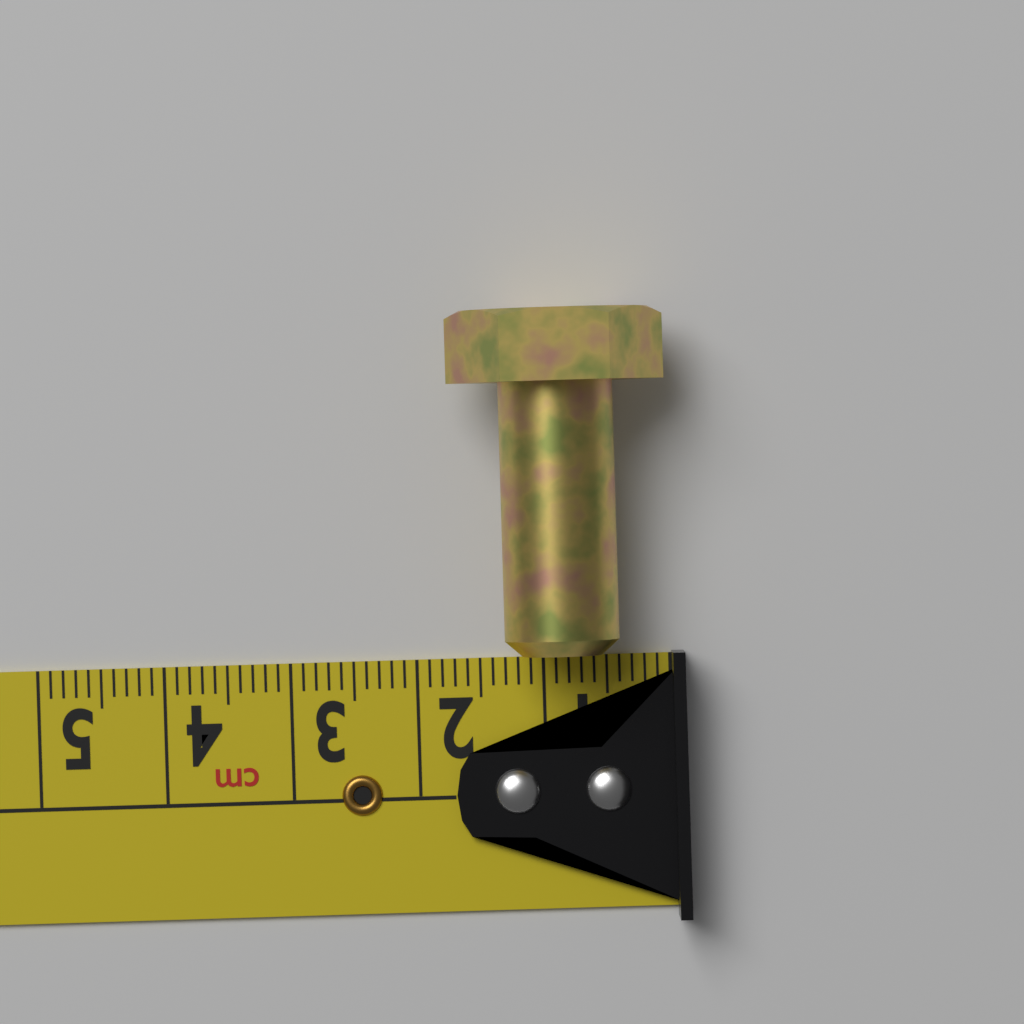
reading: 1.7 cm
